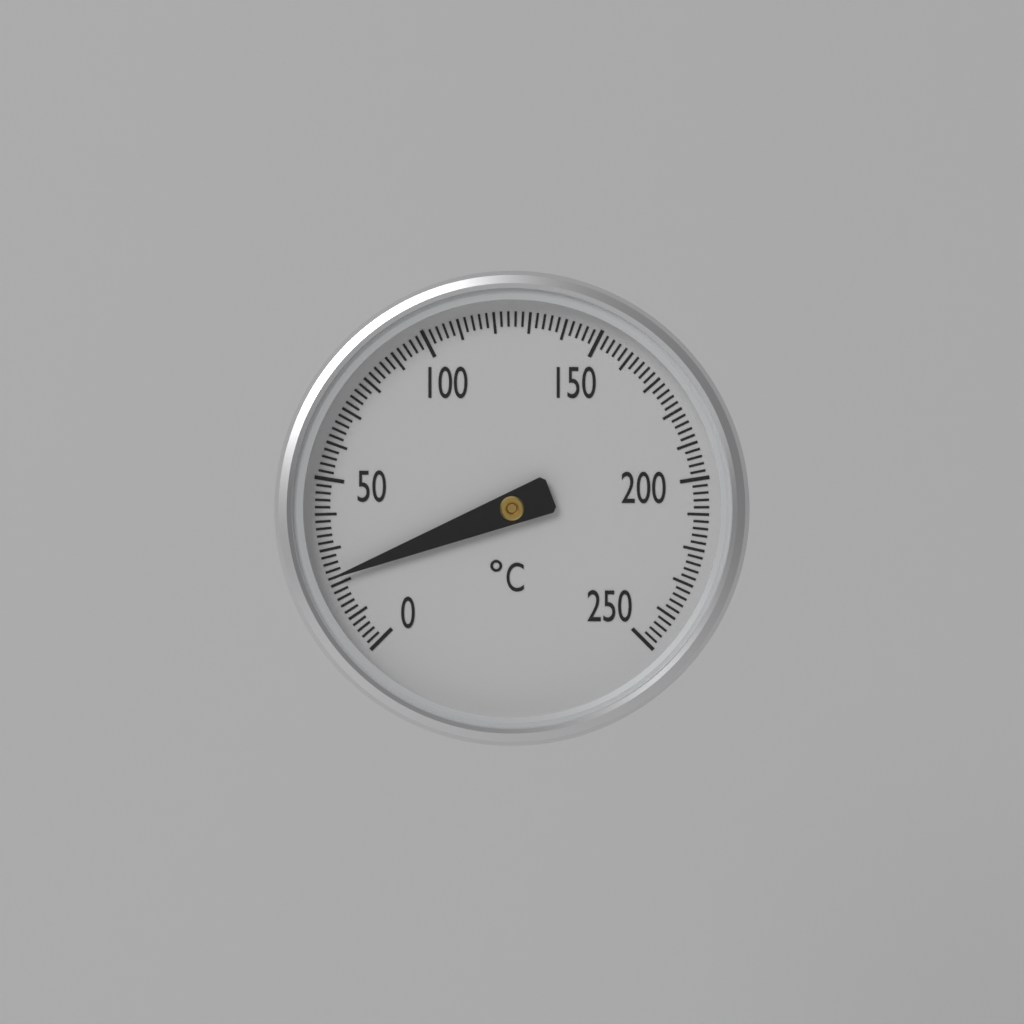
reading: 22 °C
